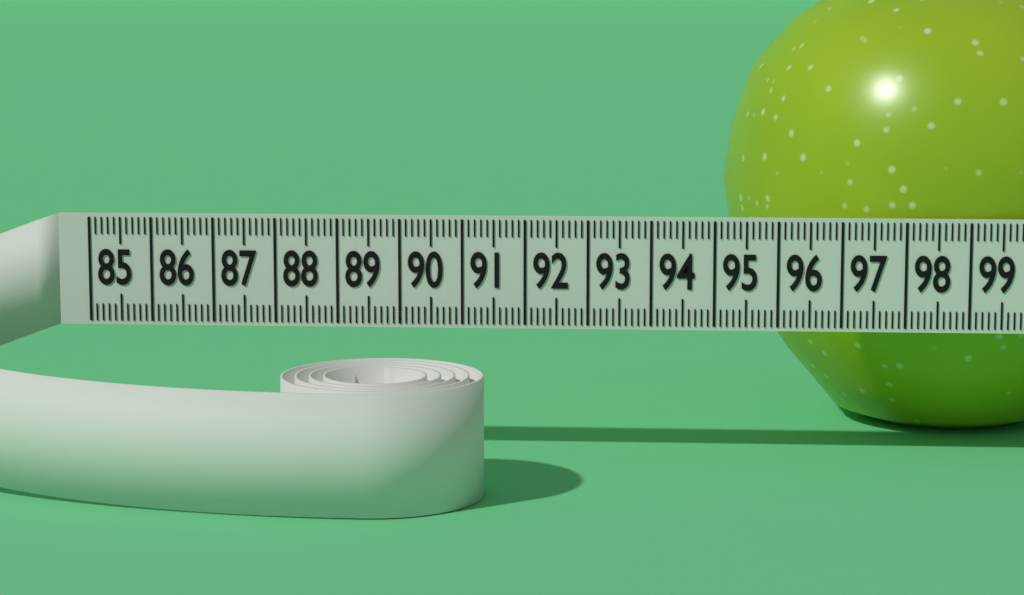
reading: 95.2 (no unit)
